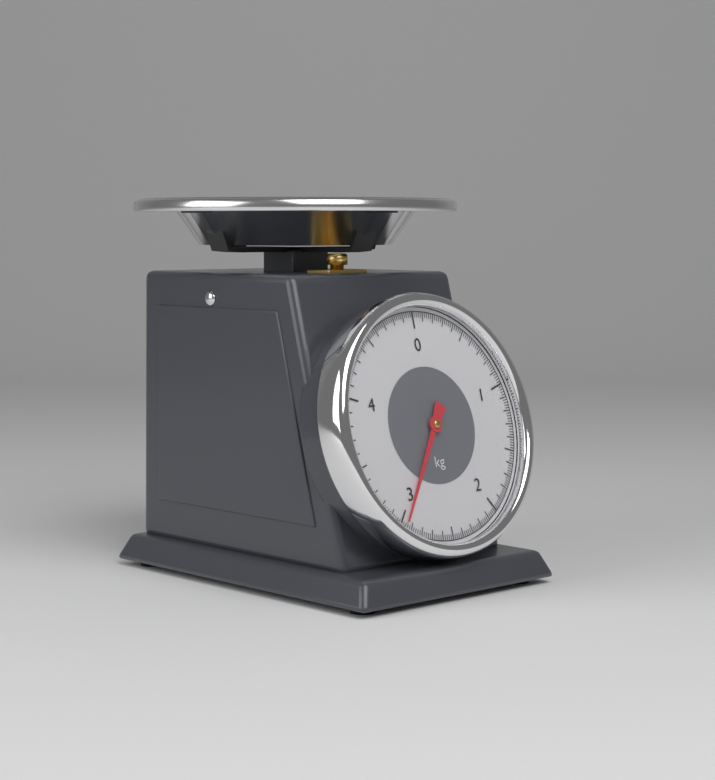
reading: 2.96 kg
